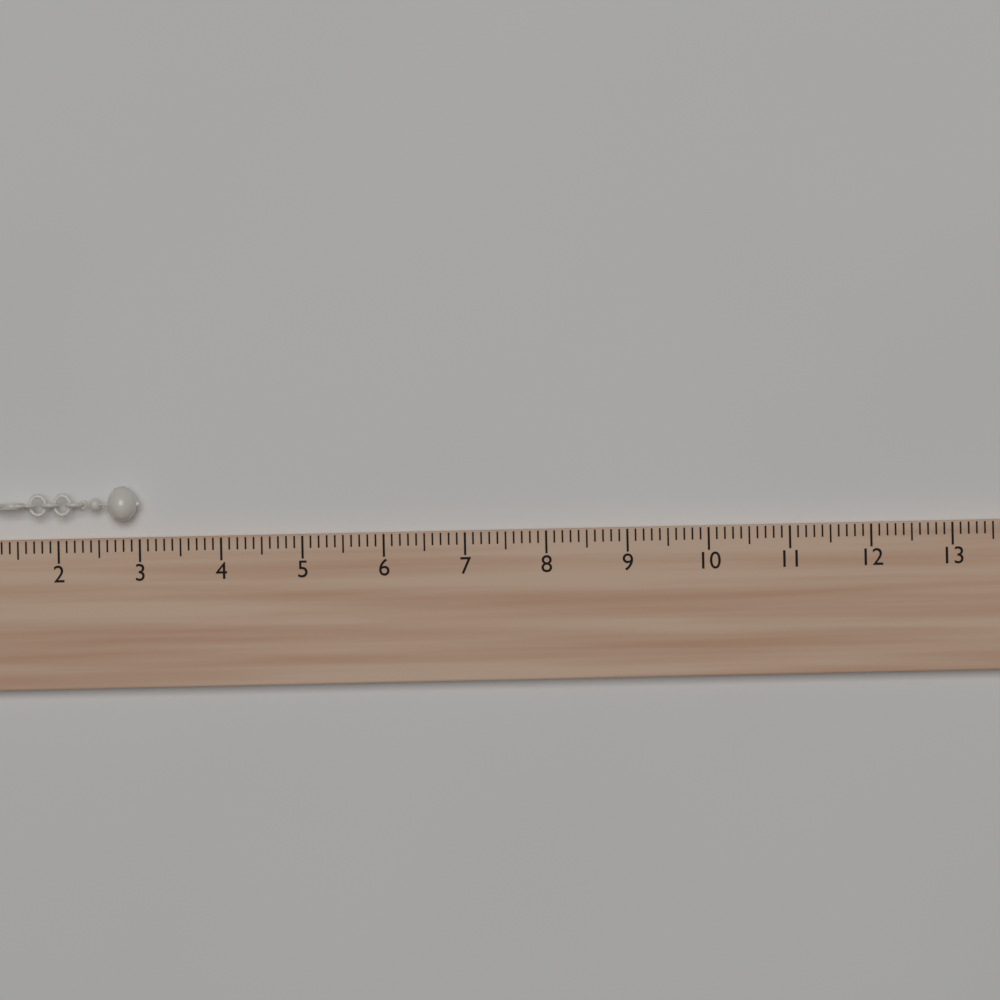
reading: 3.0 (no unit)
